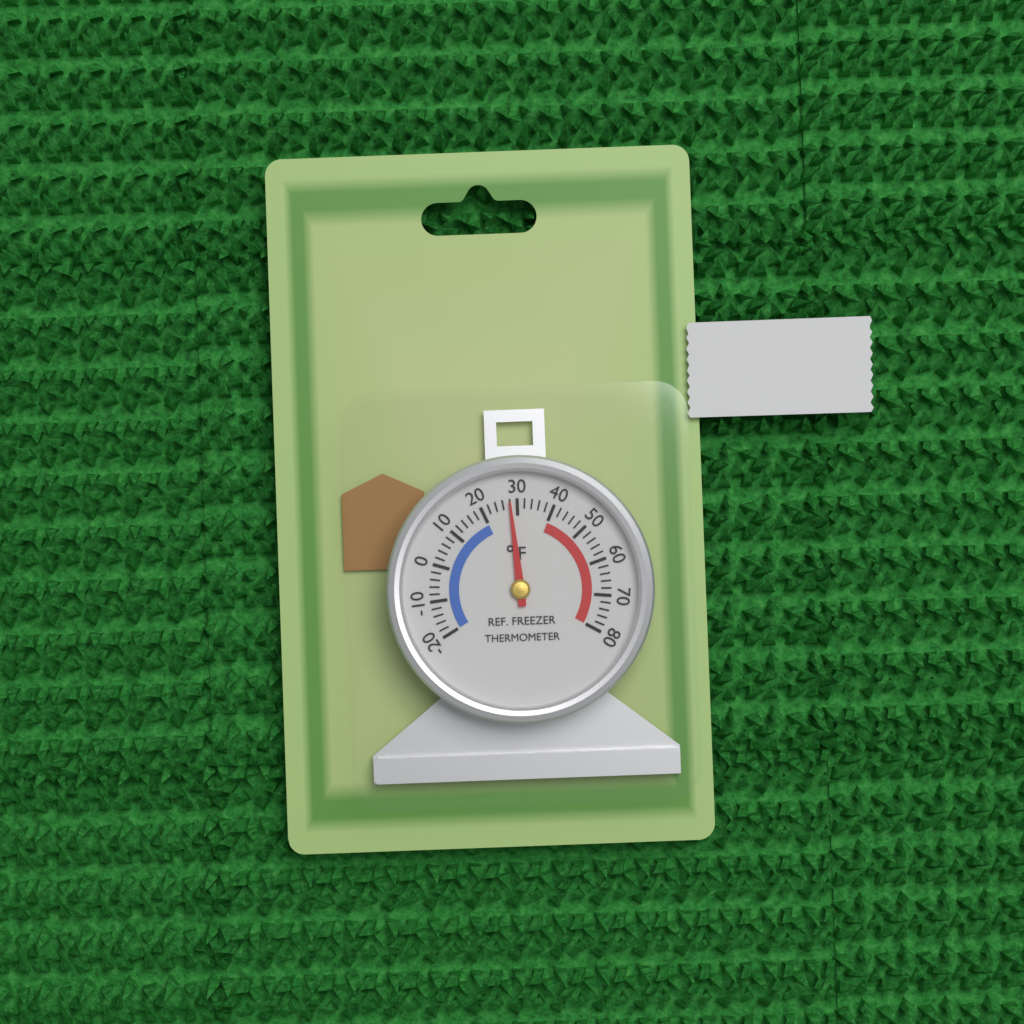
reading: 28 °F
